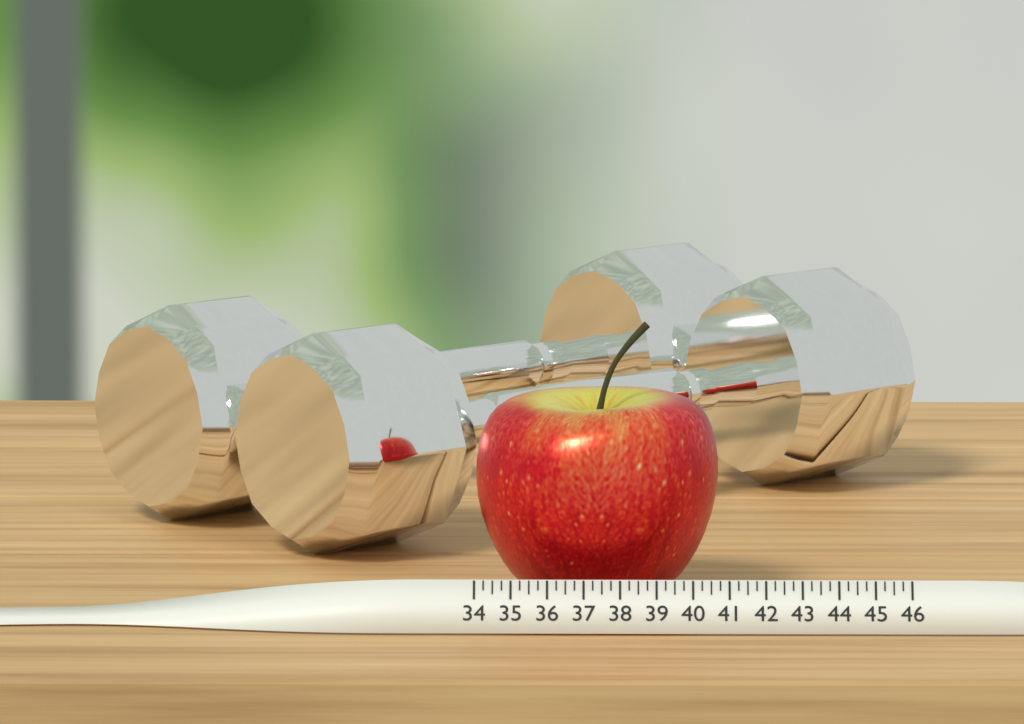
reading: 40.75 (no unit)
